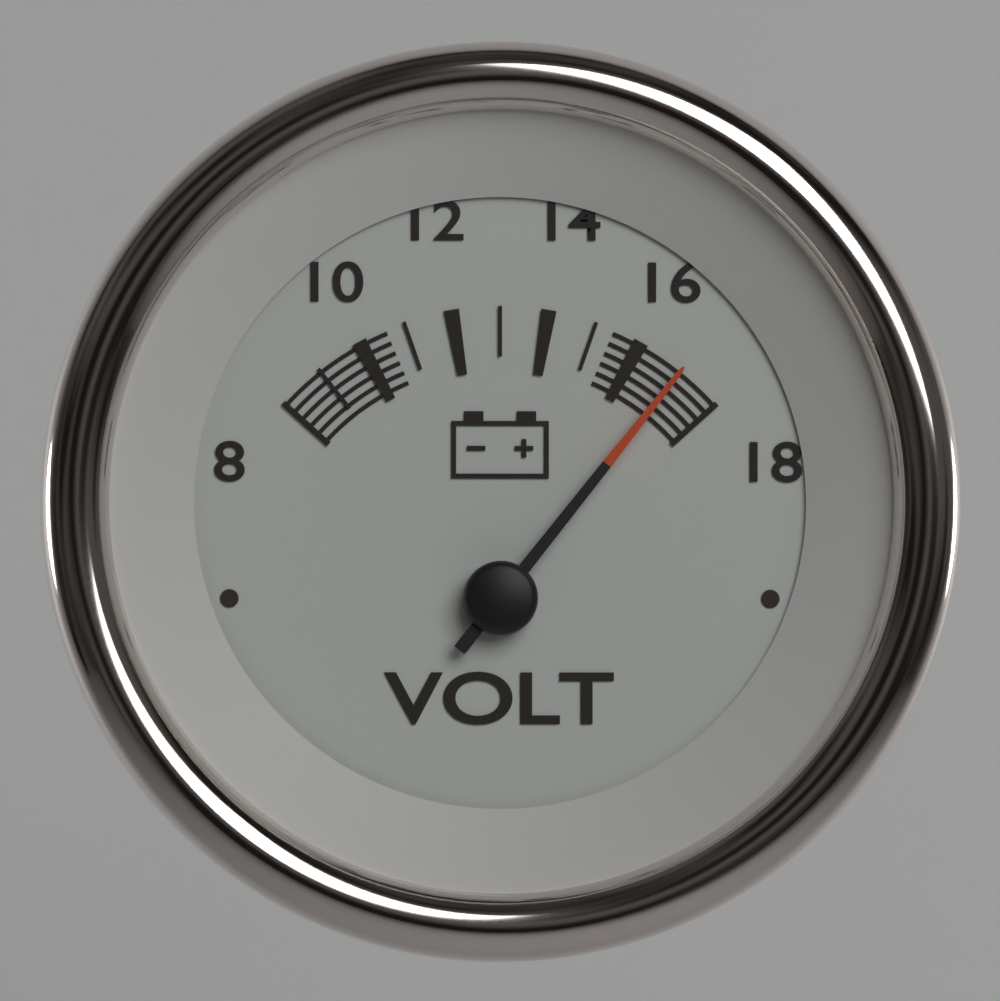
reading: 17 V
